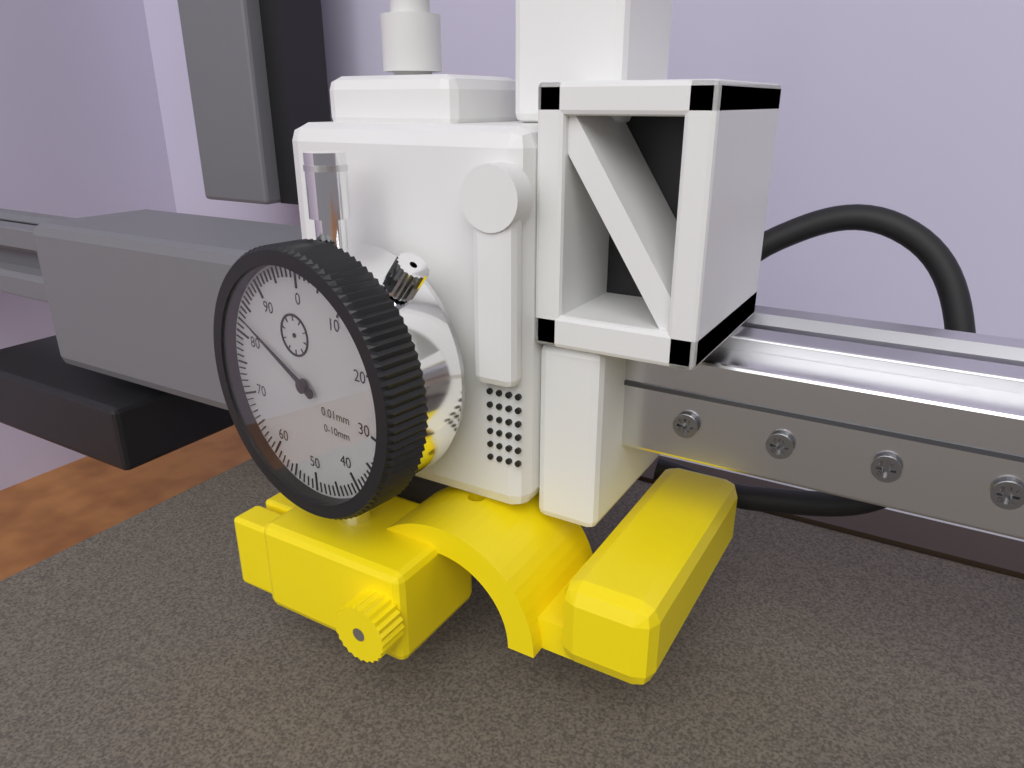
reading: 83 0.01mm
